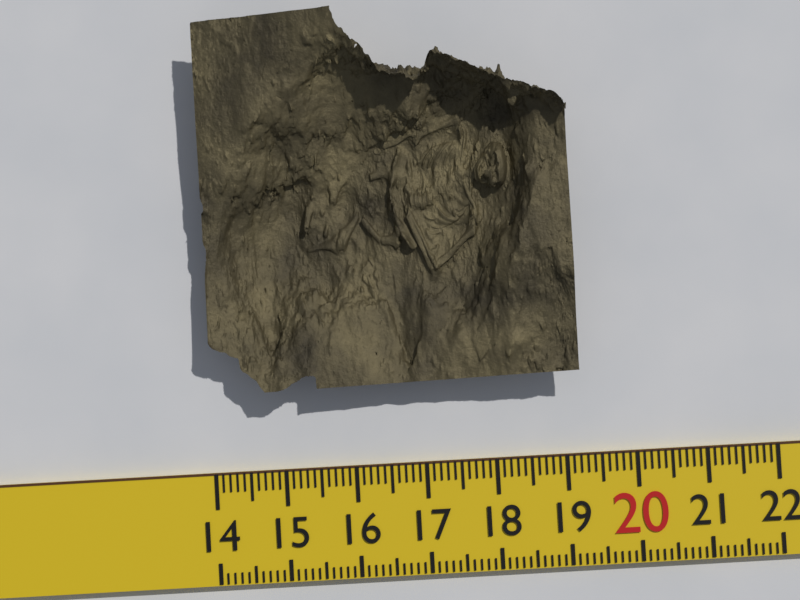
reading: 19.2 (no unit)
